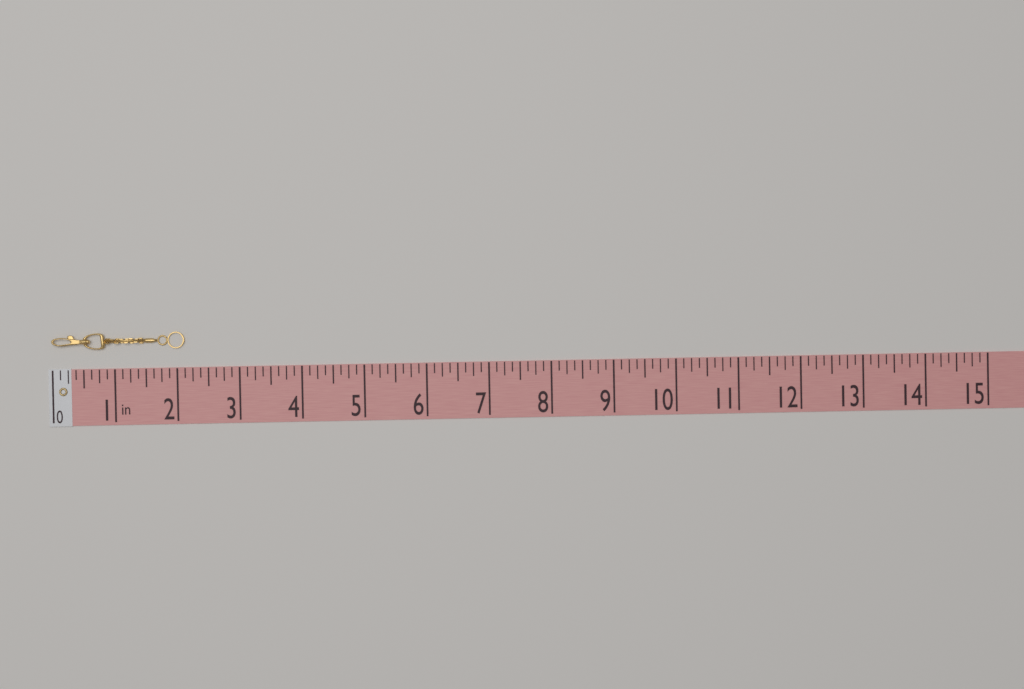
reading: 2.125 in
